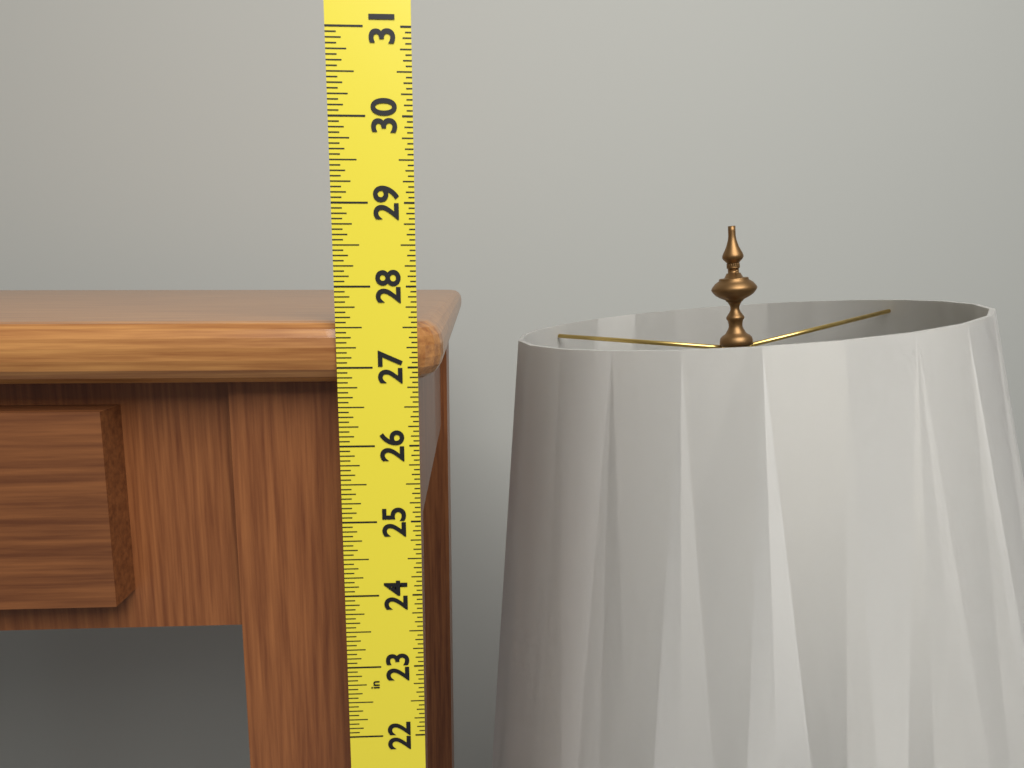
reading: 27.5625 in
